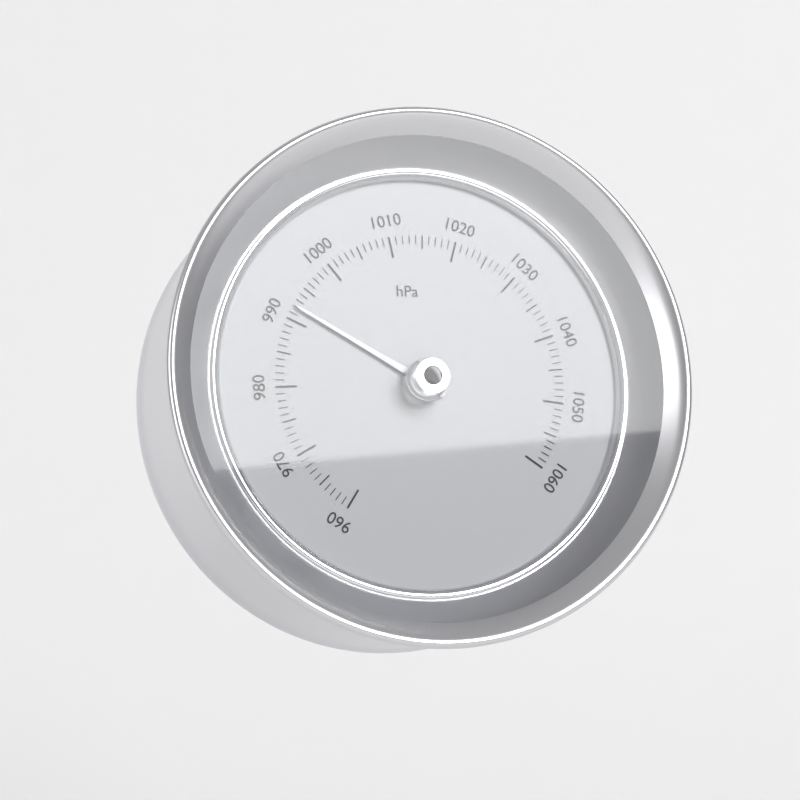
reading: 992 hPa
